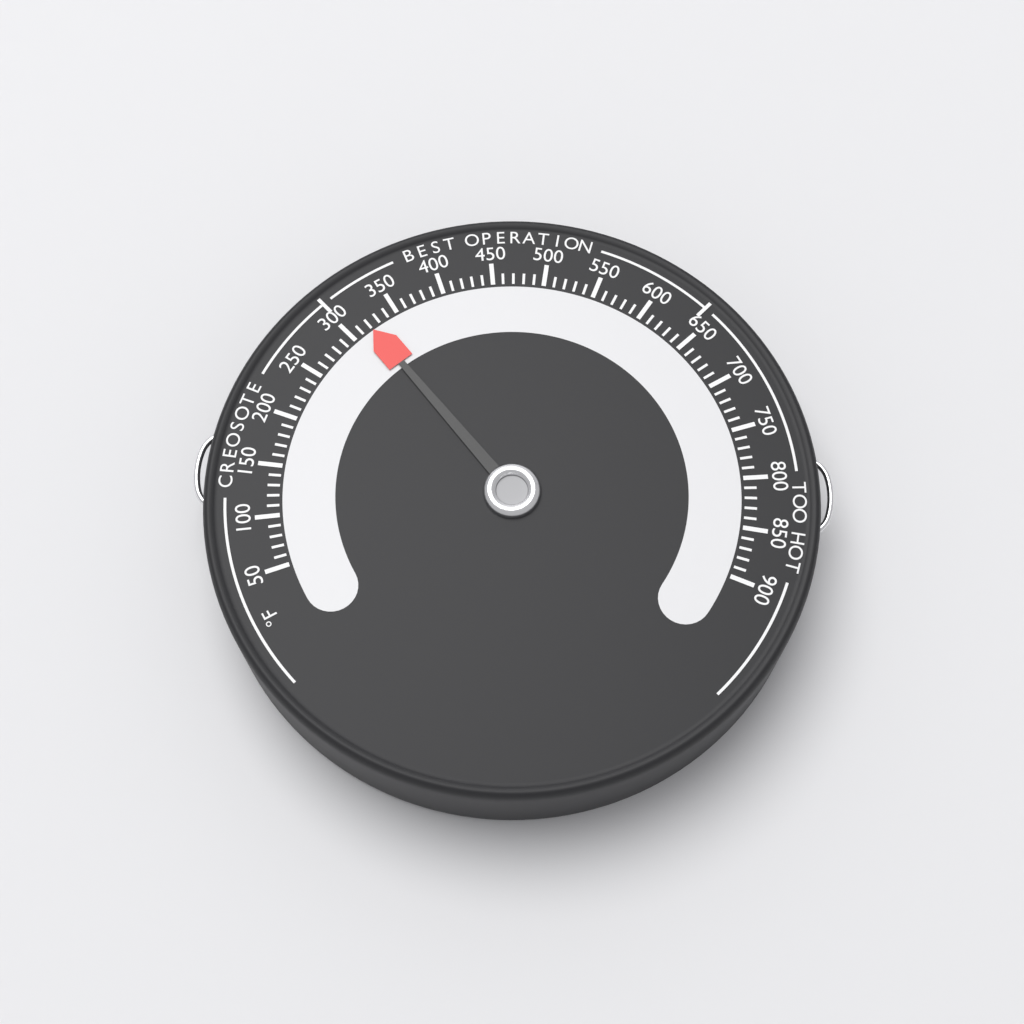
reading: 320 °F
